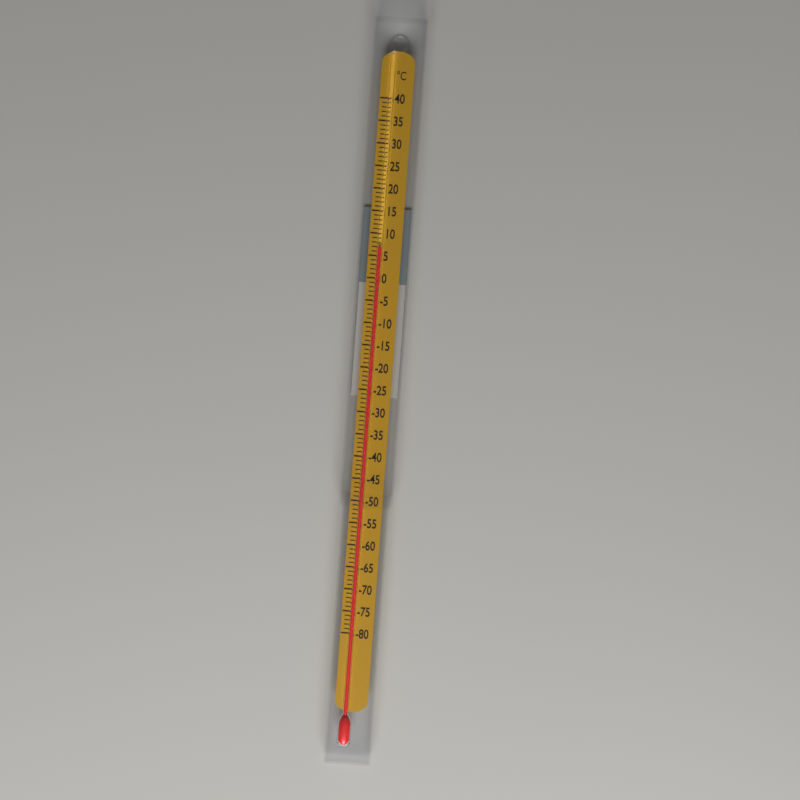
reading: 7 °C
